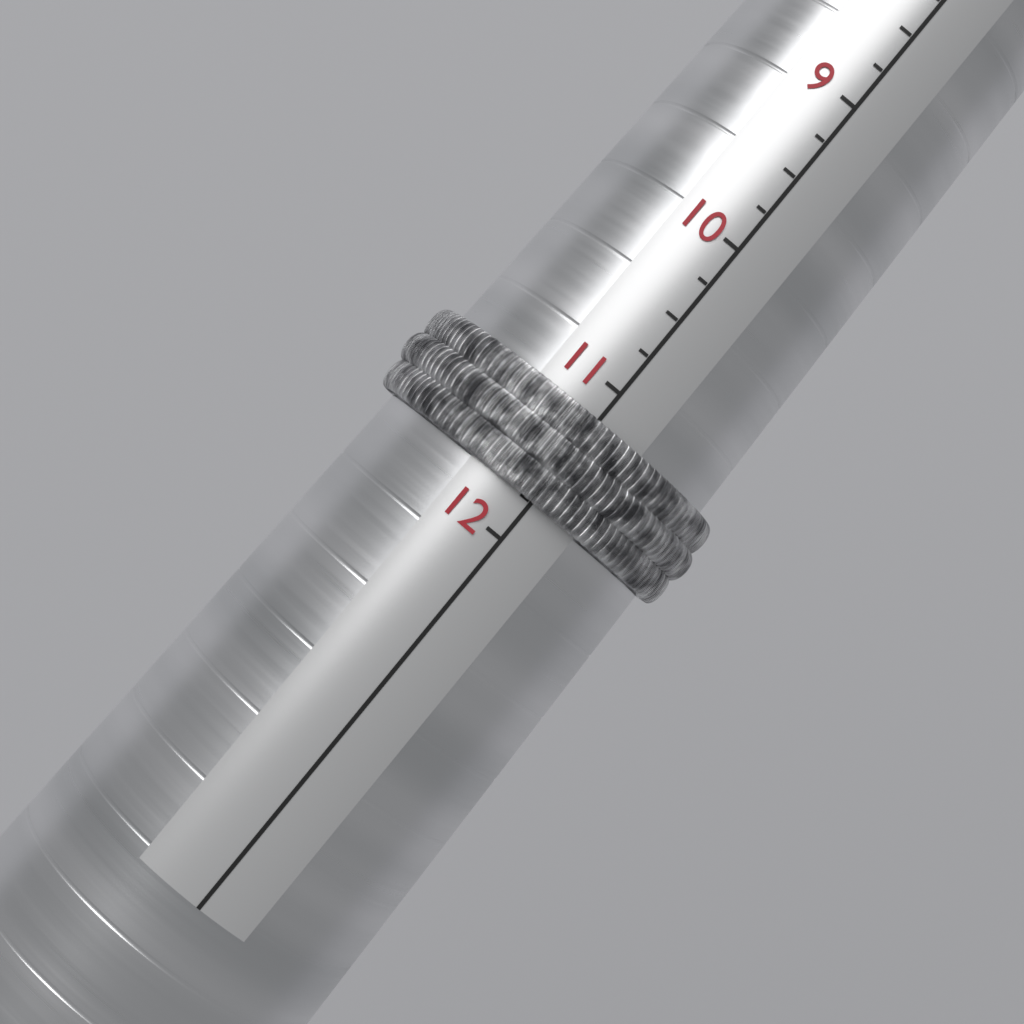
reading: 11.75 (no unit)
